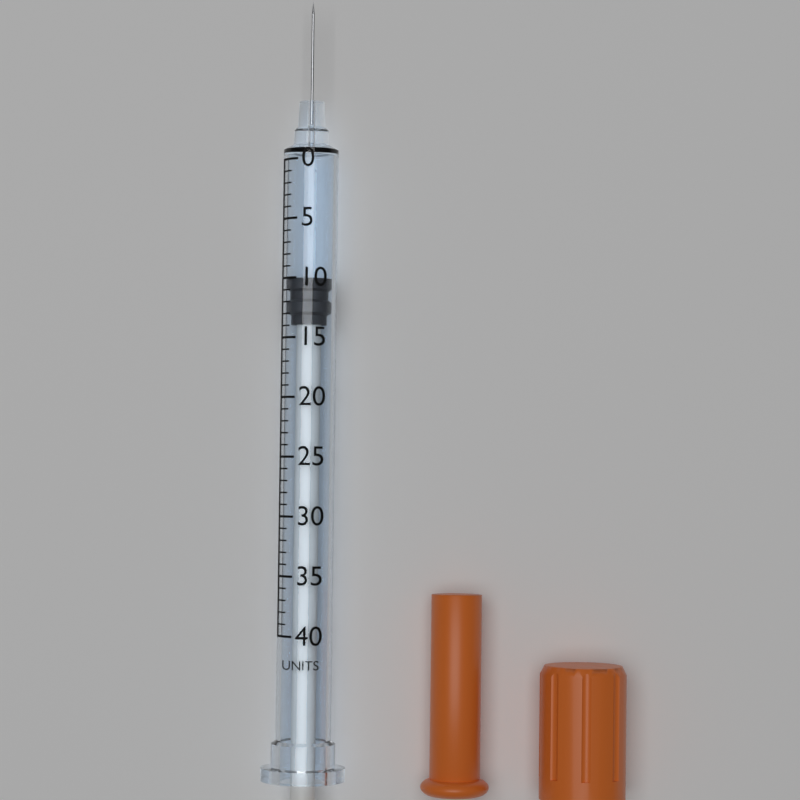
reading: 10 units
